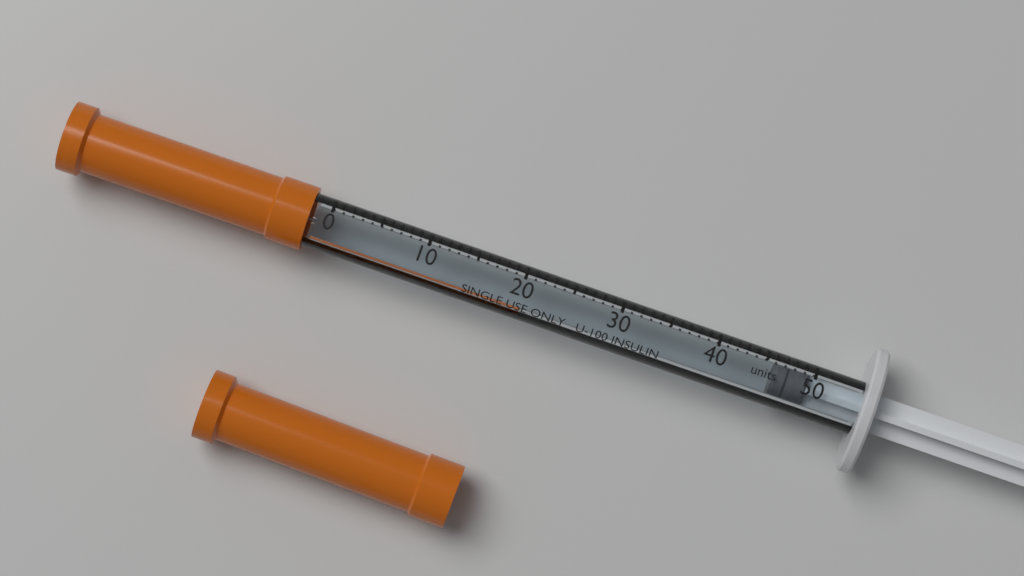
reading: 46 units
